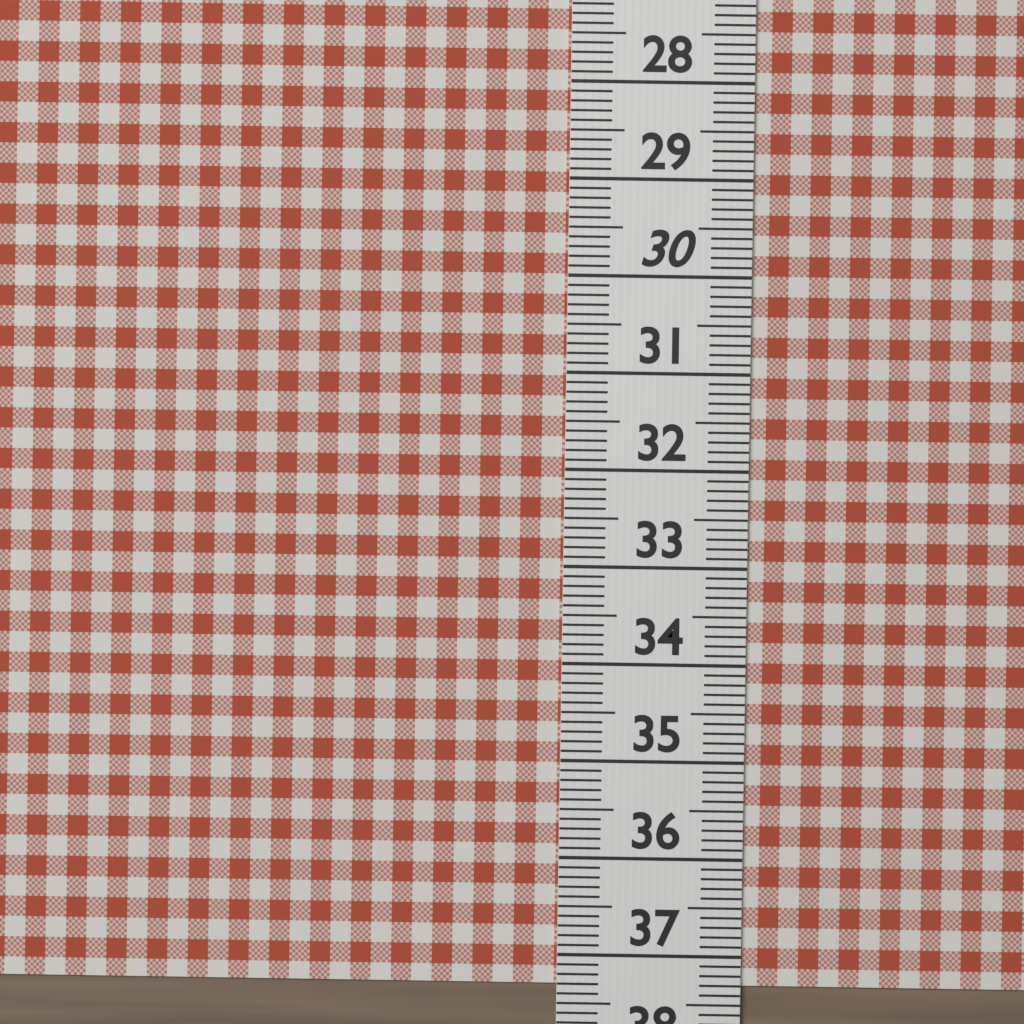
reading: 37.3 (no unit)
